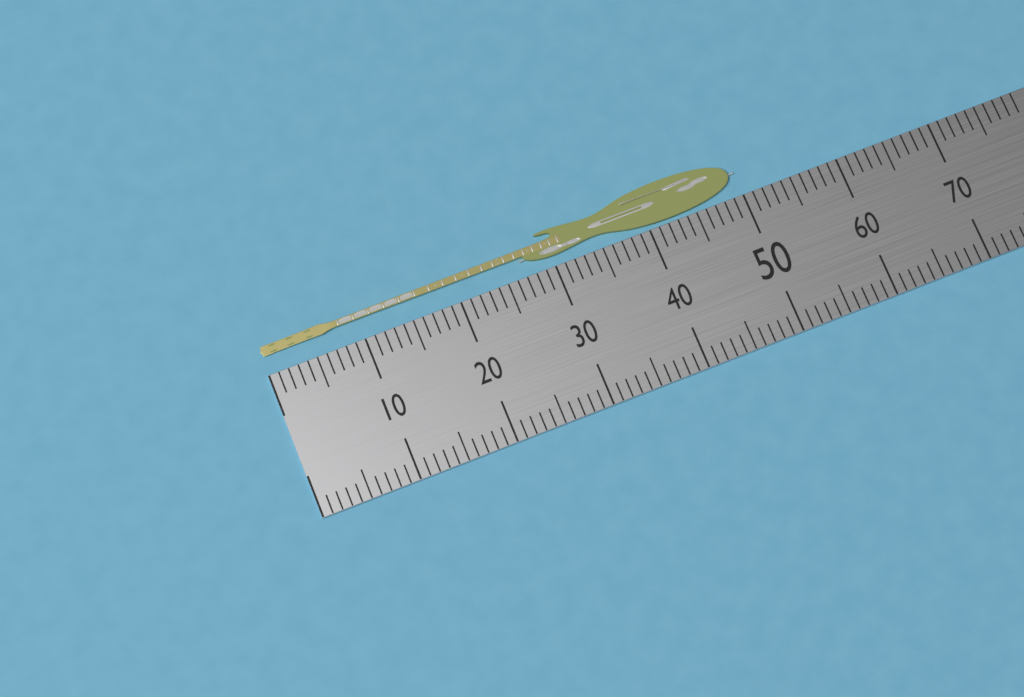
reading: 50 (no unit)
